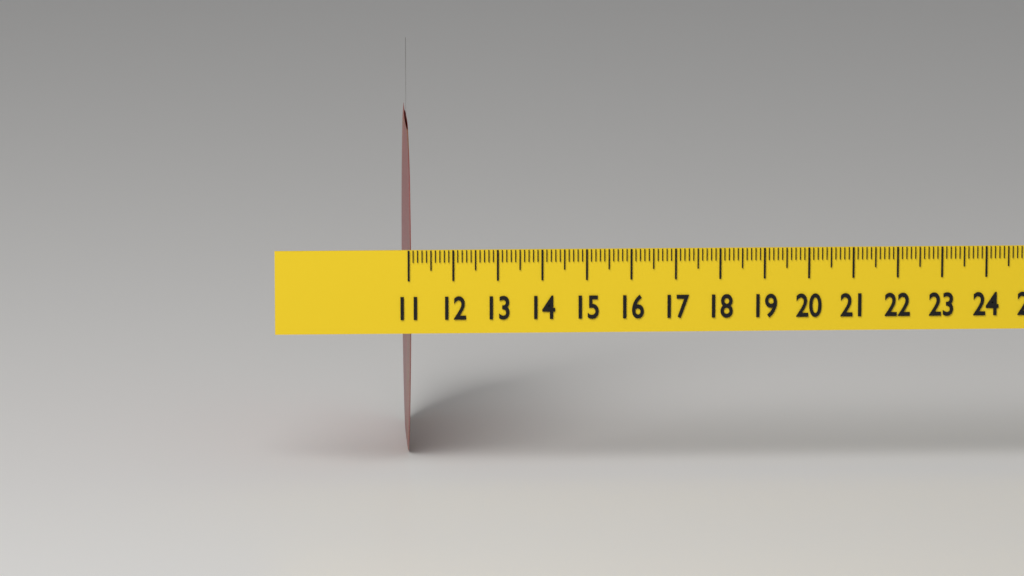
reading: 11.1 (no unit)
